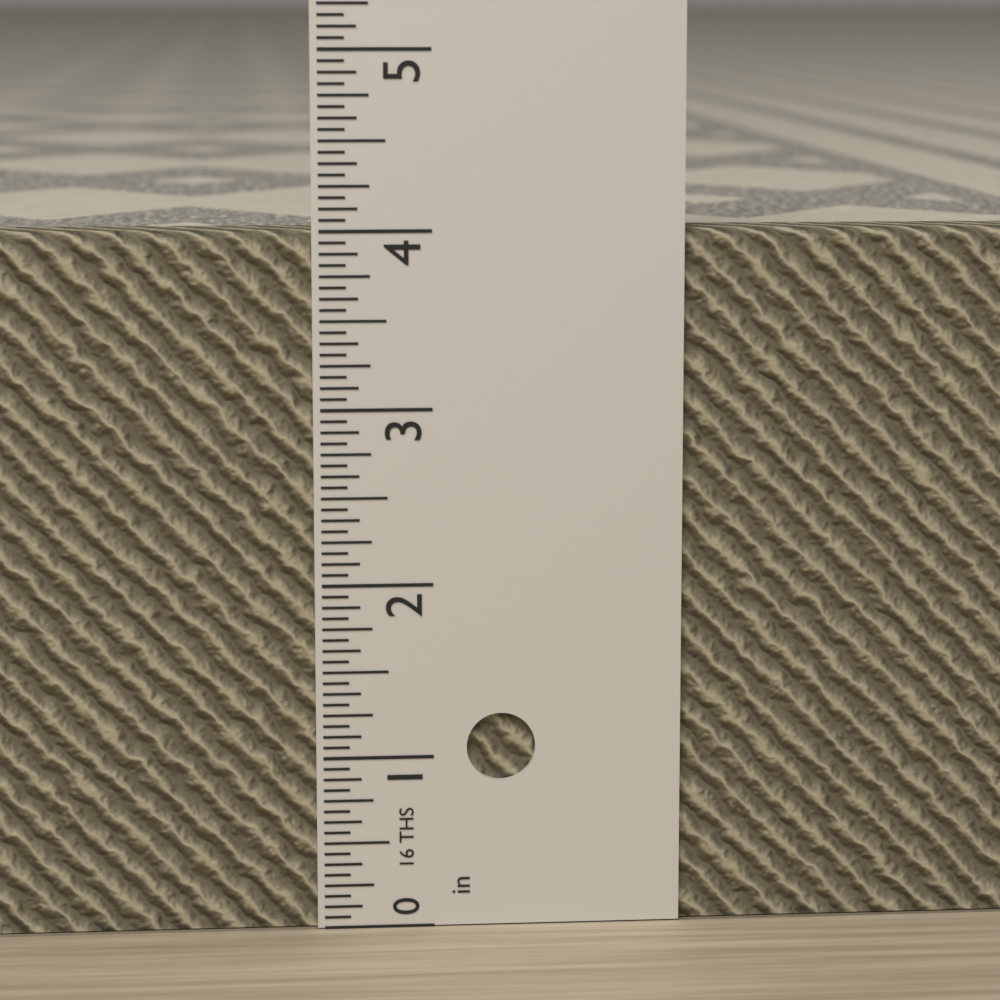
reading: 4.0000 in
